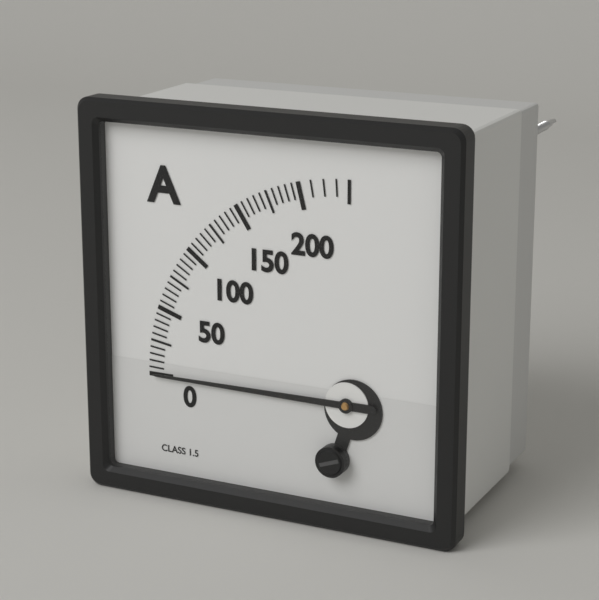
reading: 0 A
